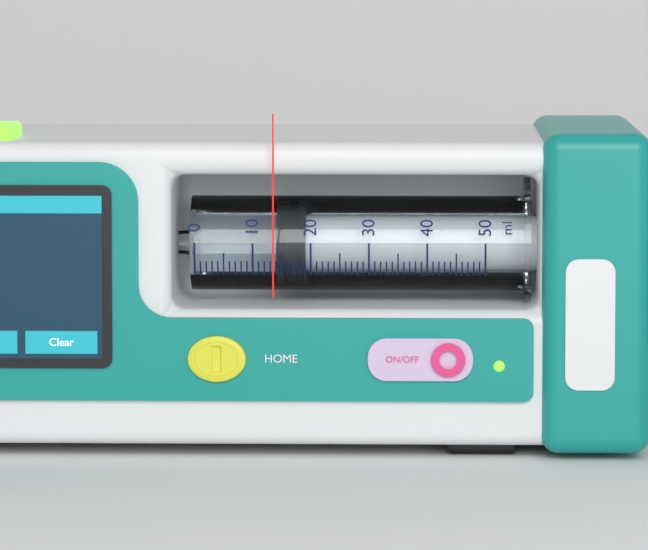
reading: 14 ml
